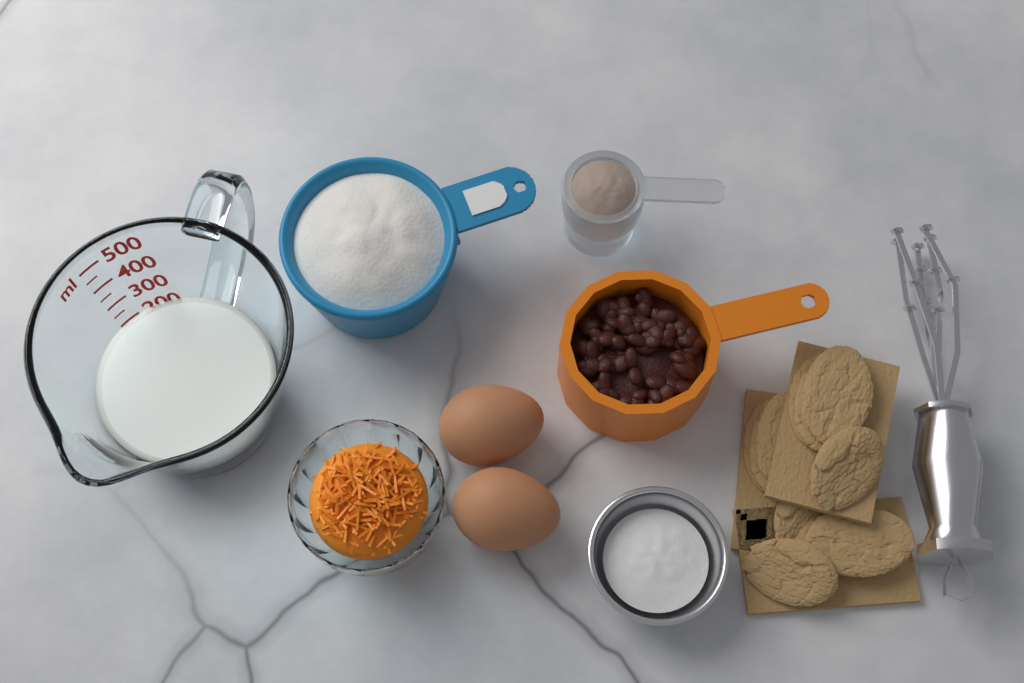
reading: 200 ml
